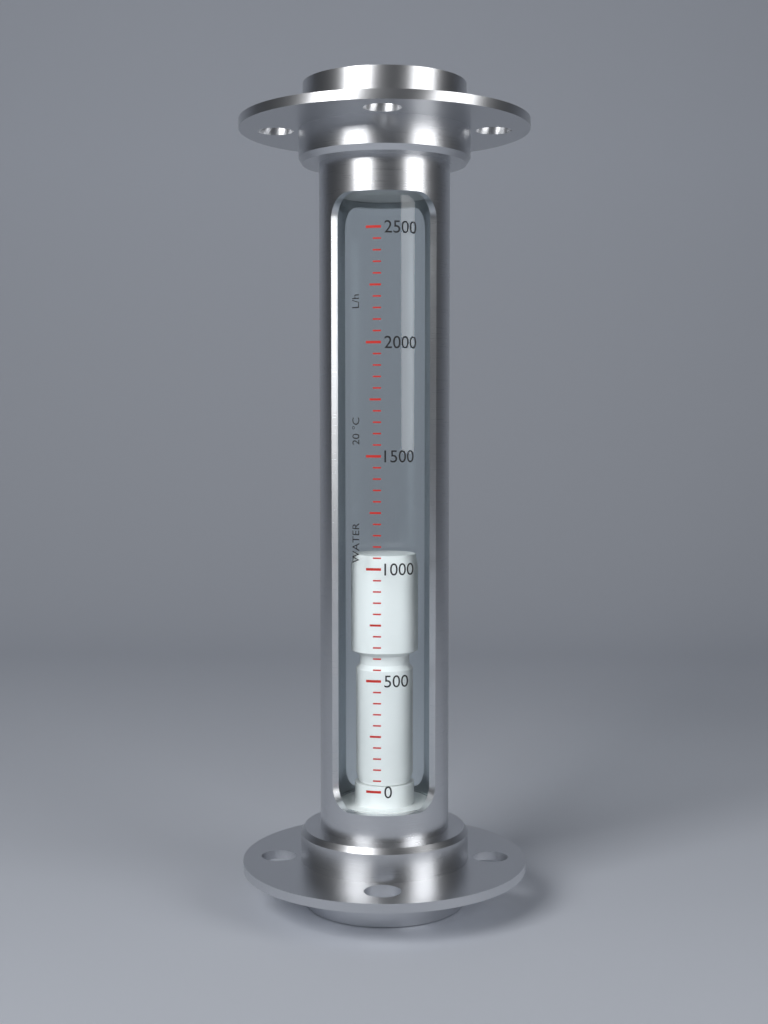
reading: 1050 L/h
